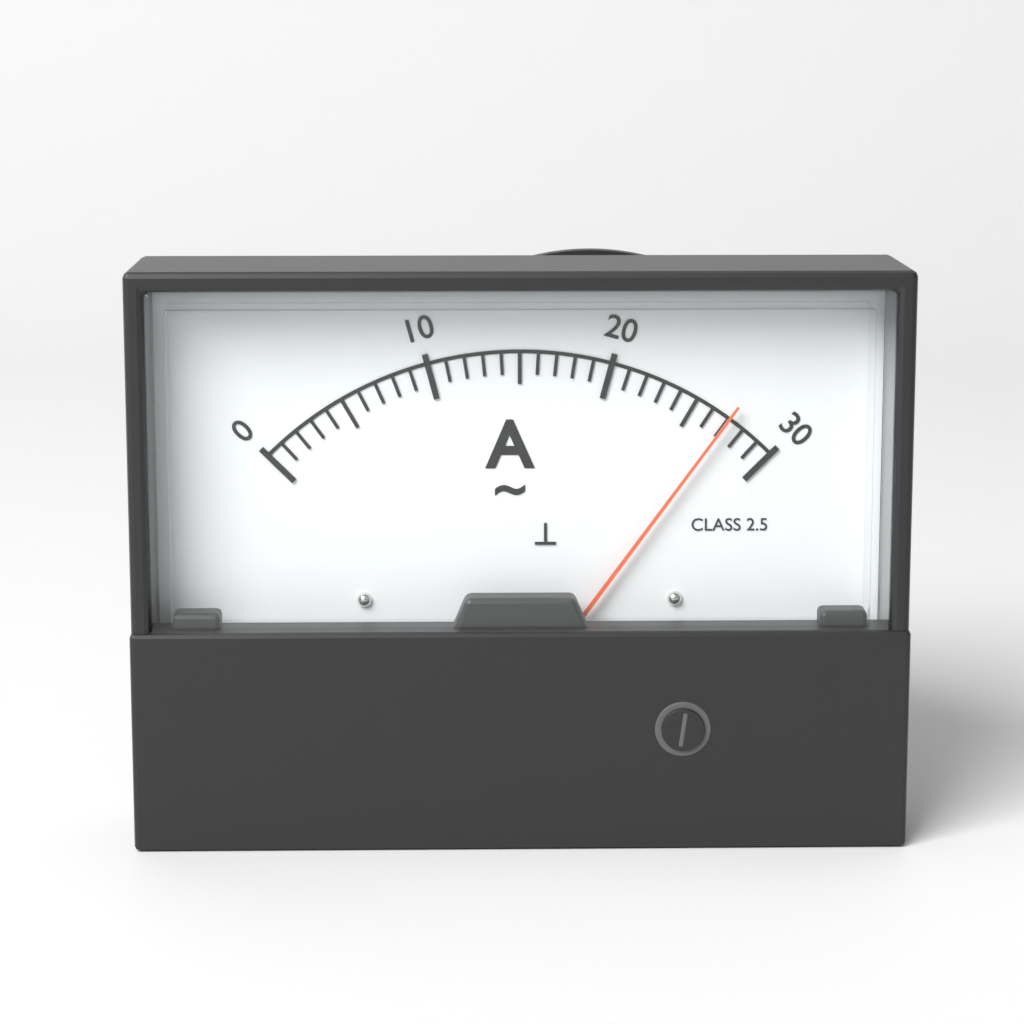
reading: 27 A
